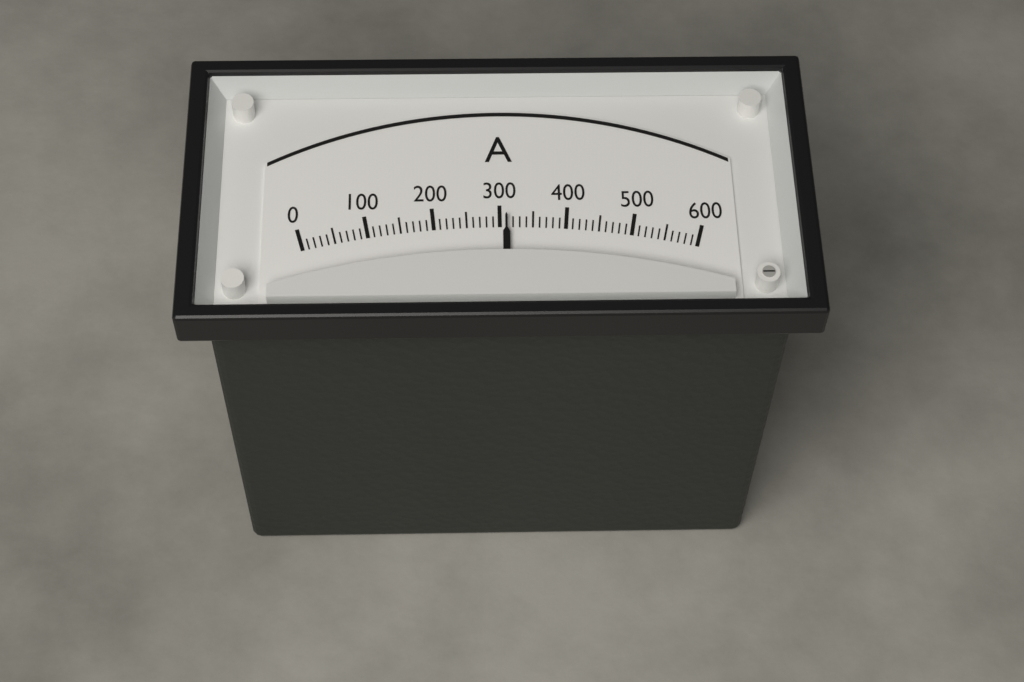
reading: 310 A
